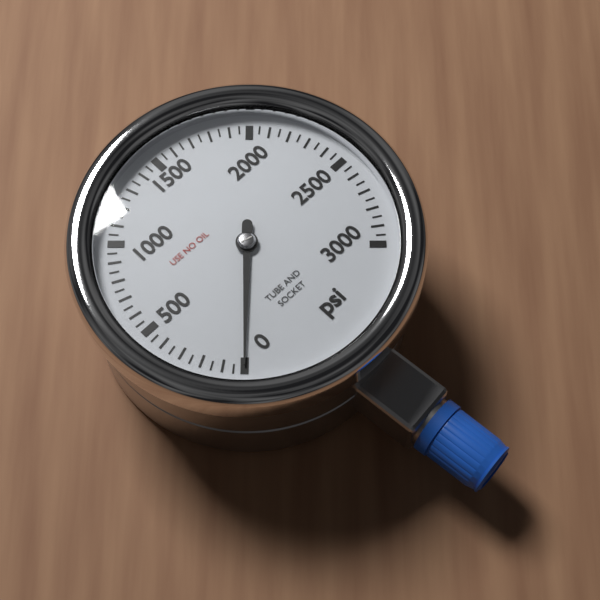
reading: 0 psi
